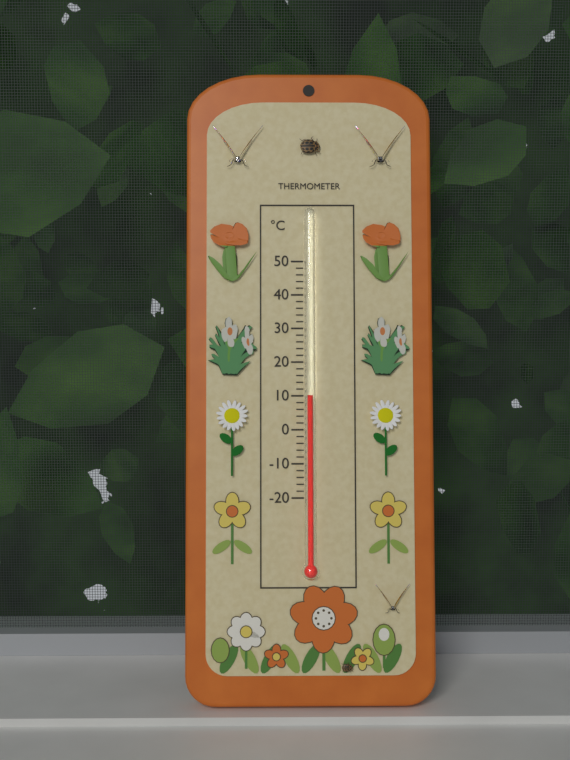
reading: 10 °C
